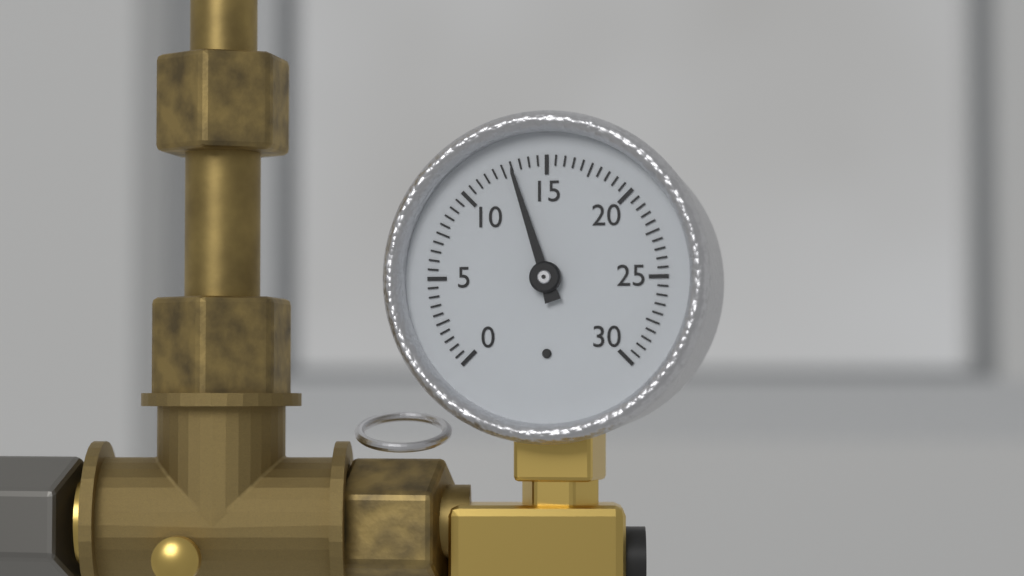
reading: 13.0 (no unit)
